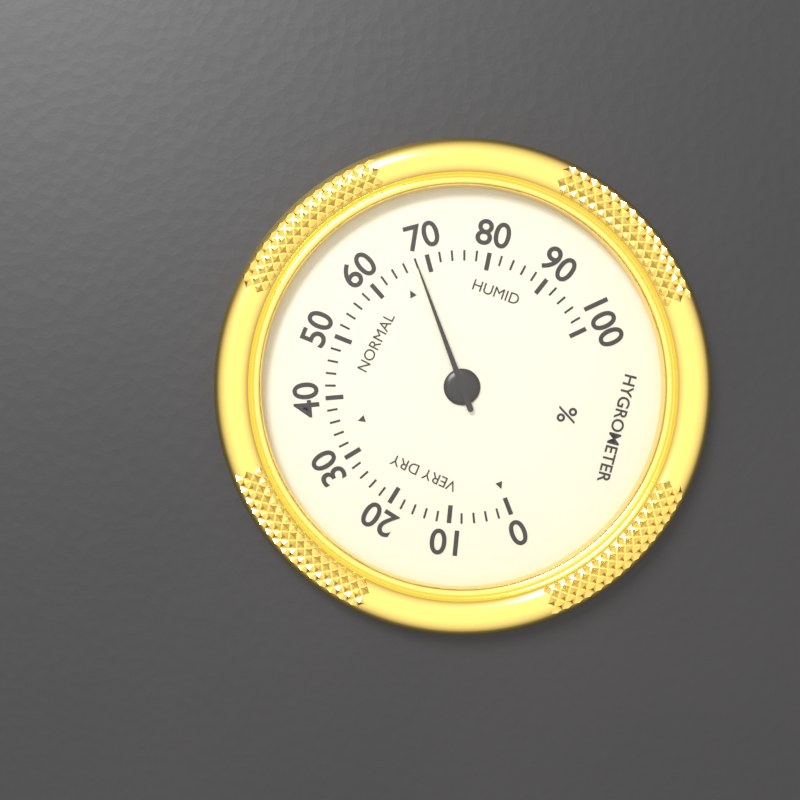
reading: 68 %
